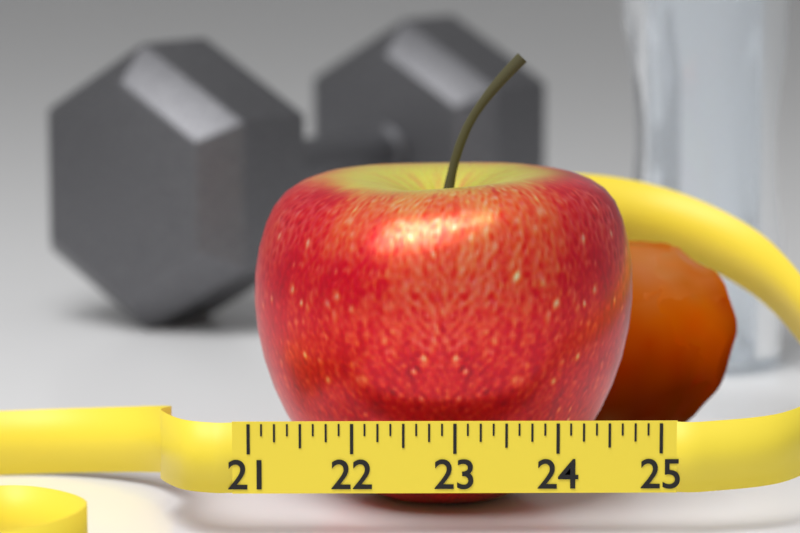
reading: 24.875 (no unit)
